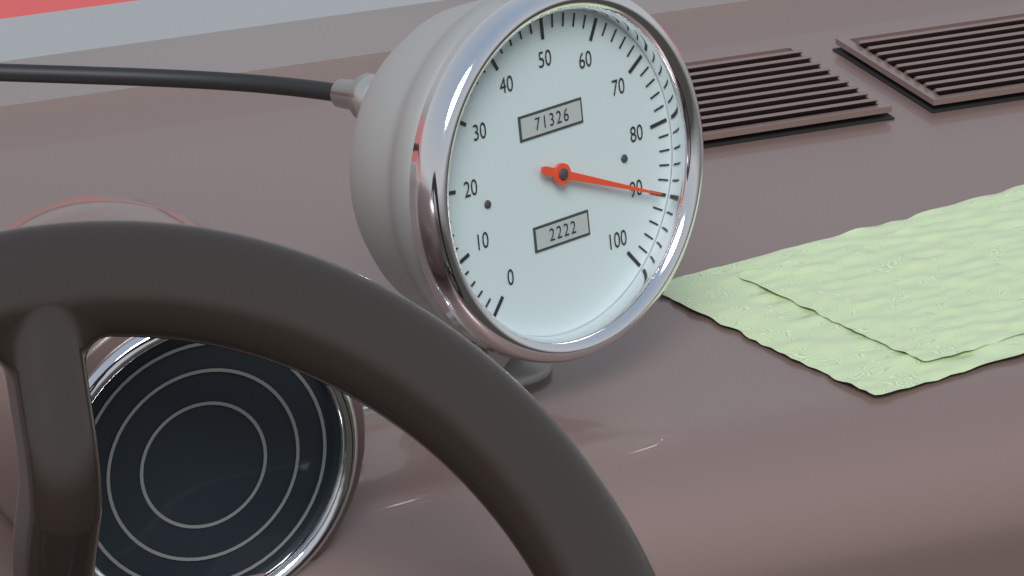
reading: 90 (no unit)
